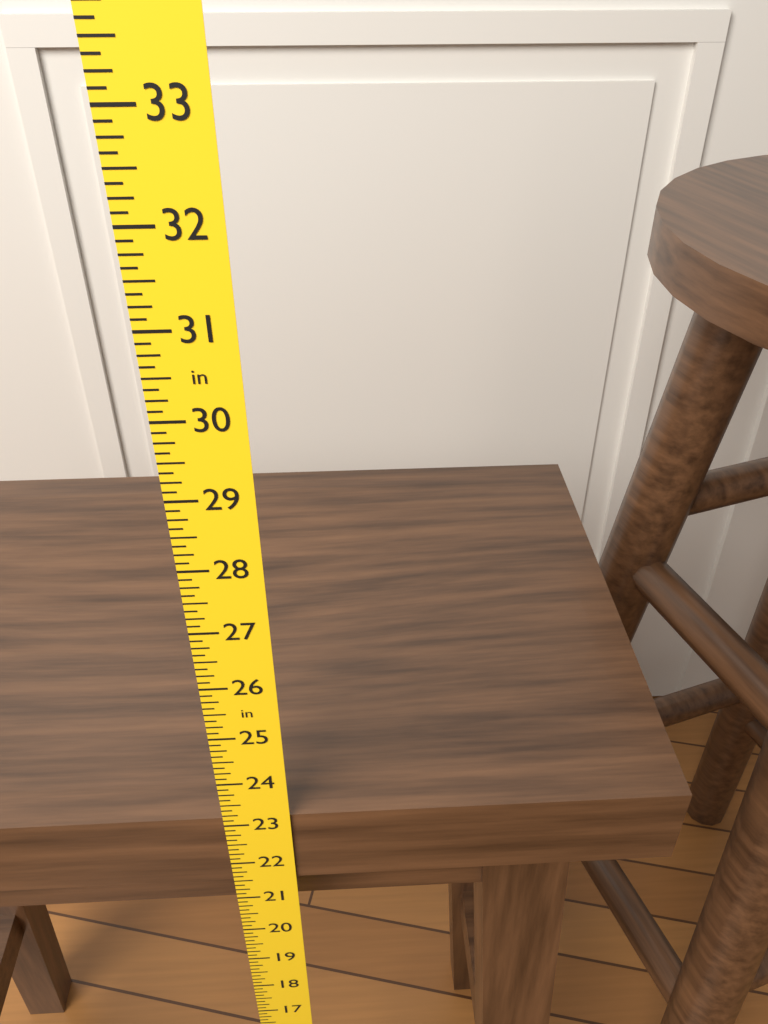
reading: 23.125 in
